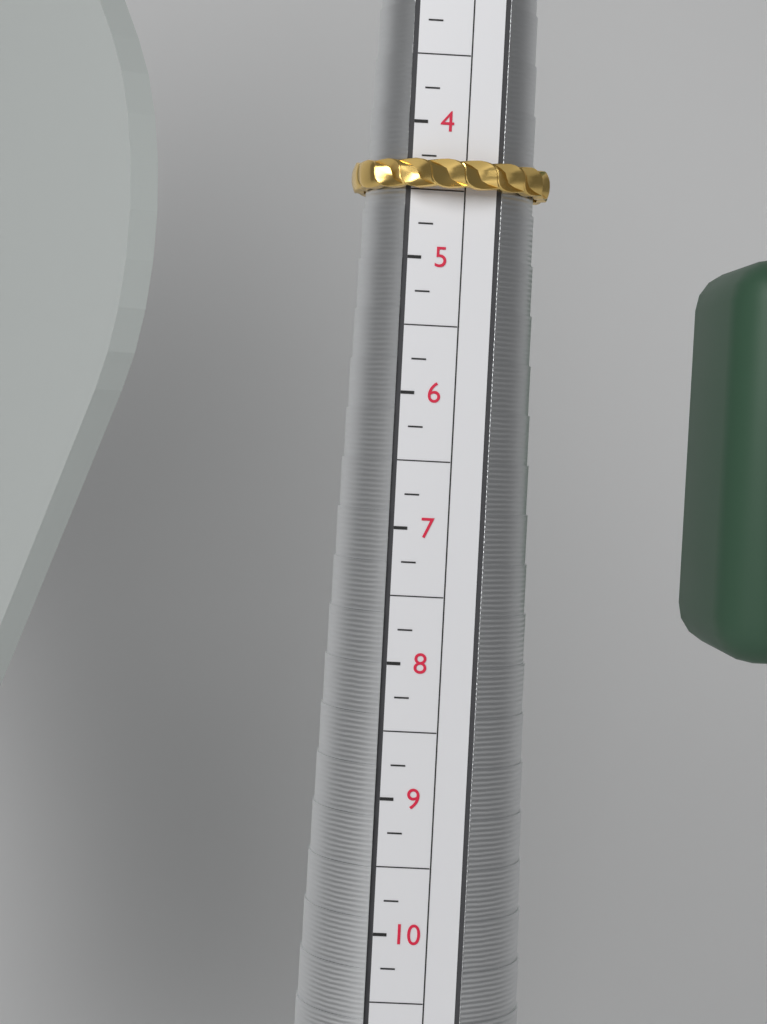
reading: 4.50 (no unit)
